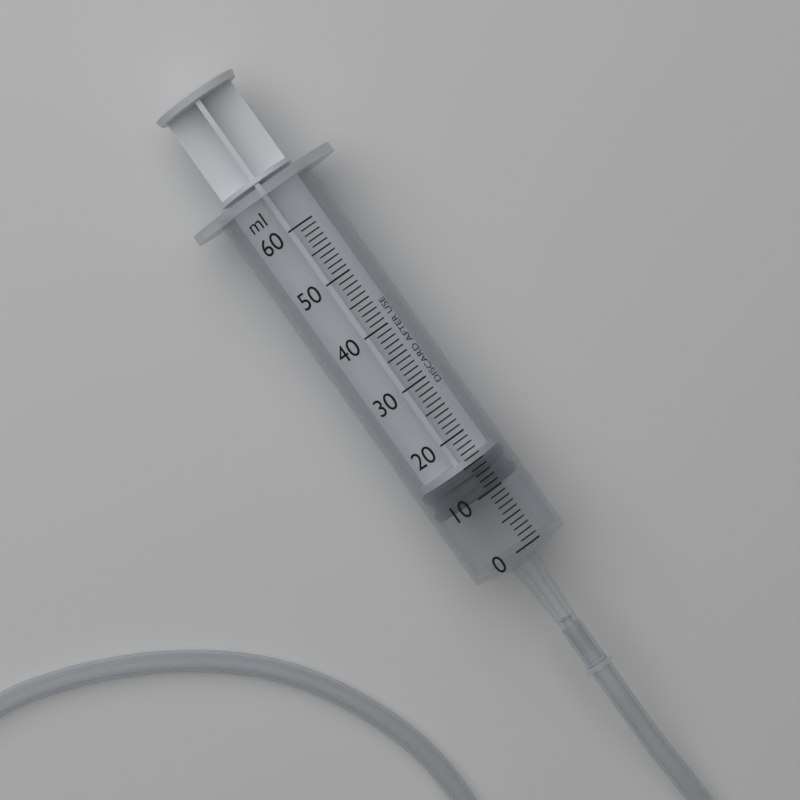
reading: 10 ml
